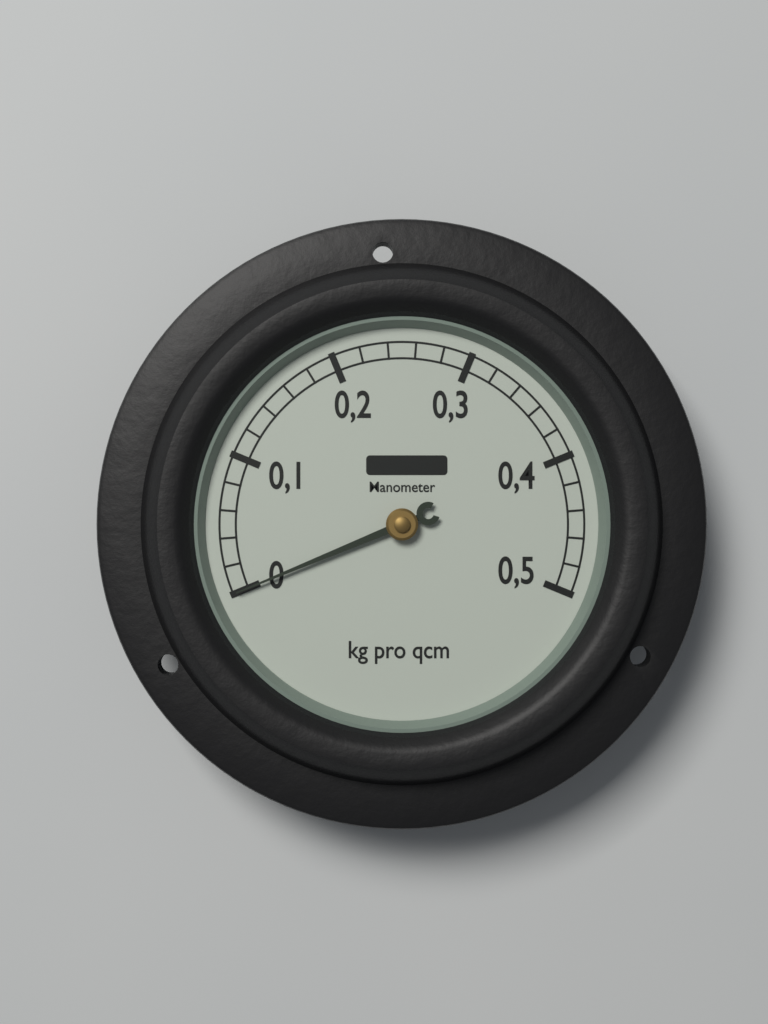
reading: 0.00 kg pro qcm
